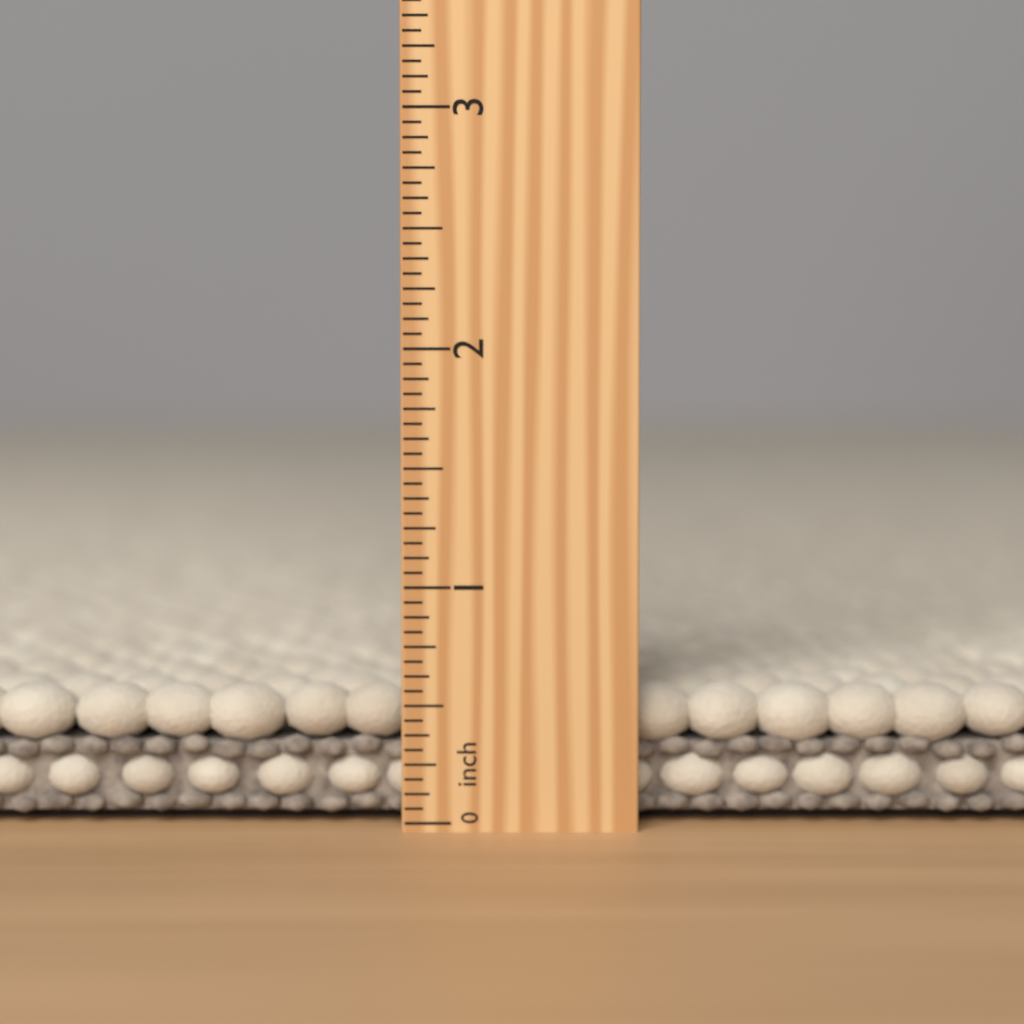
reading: 0.5625 inch
